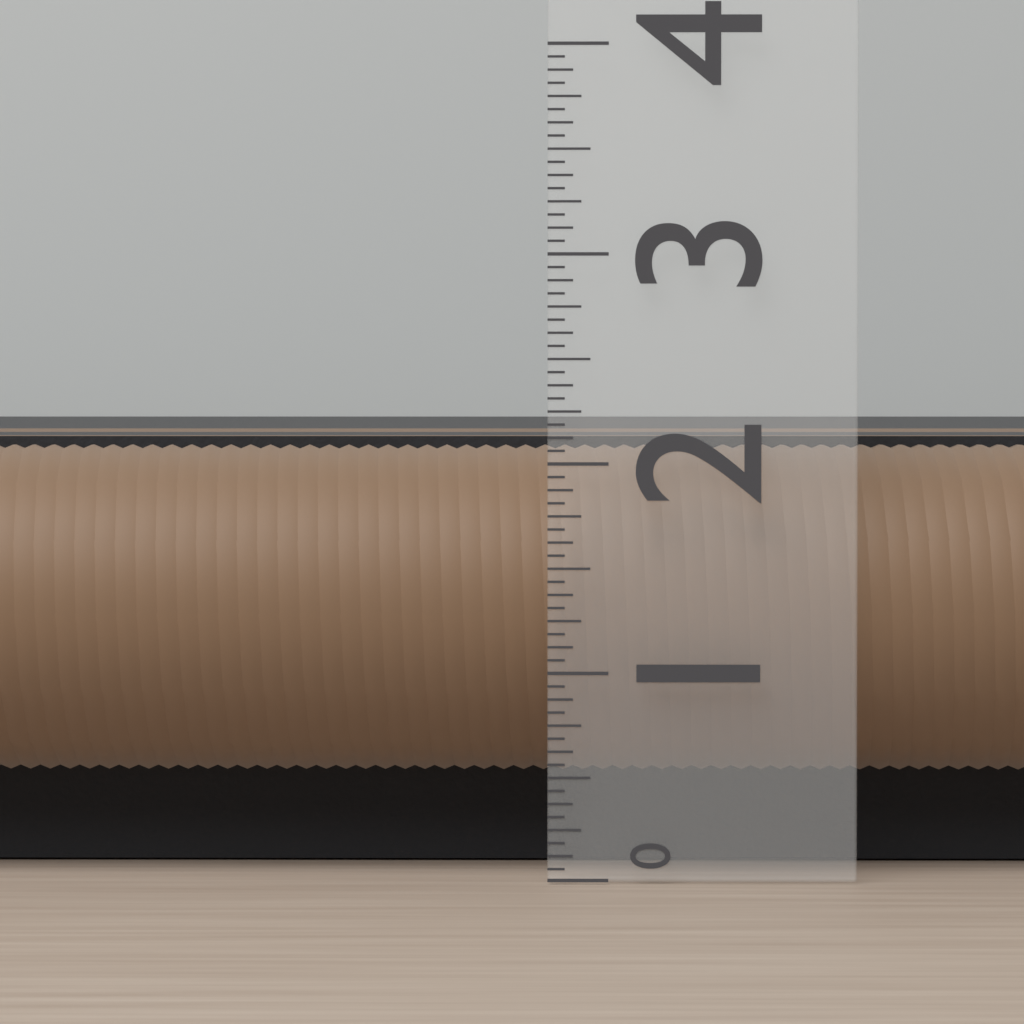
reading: 2.1250 (no unit)
